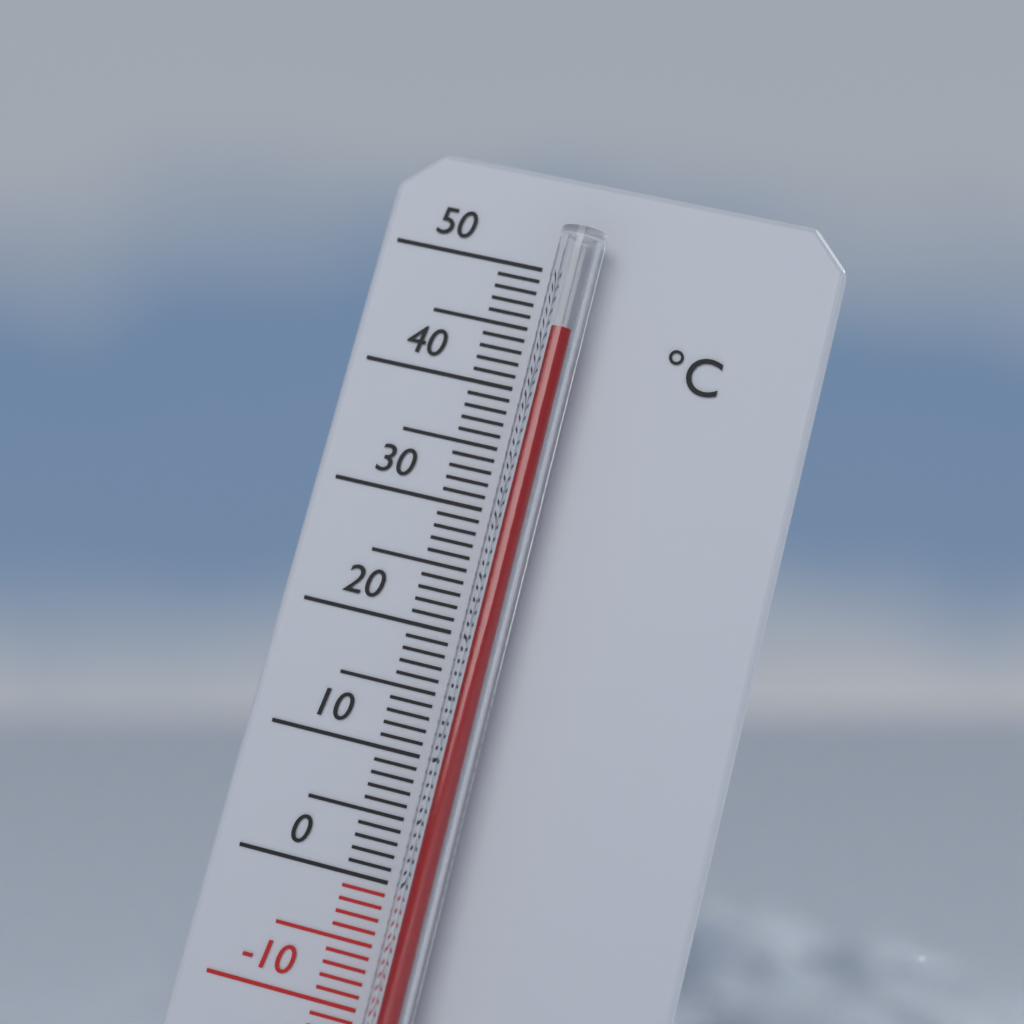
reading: 45 °C
